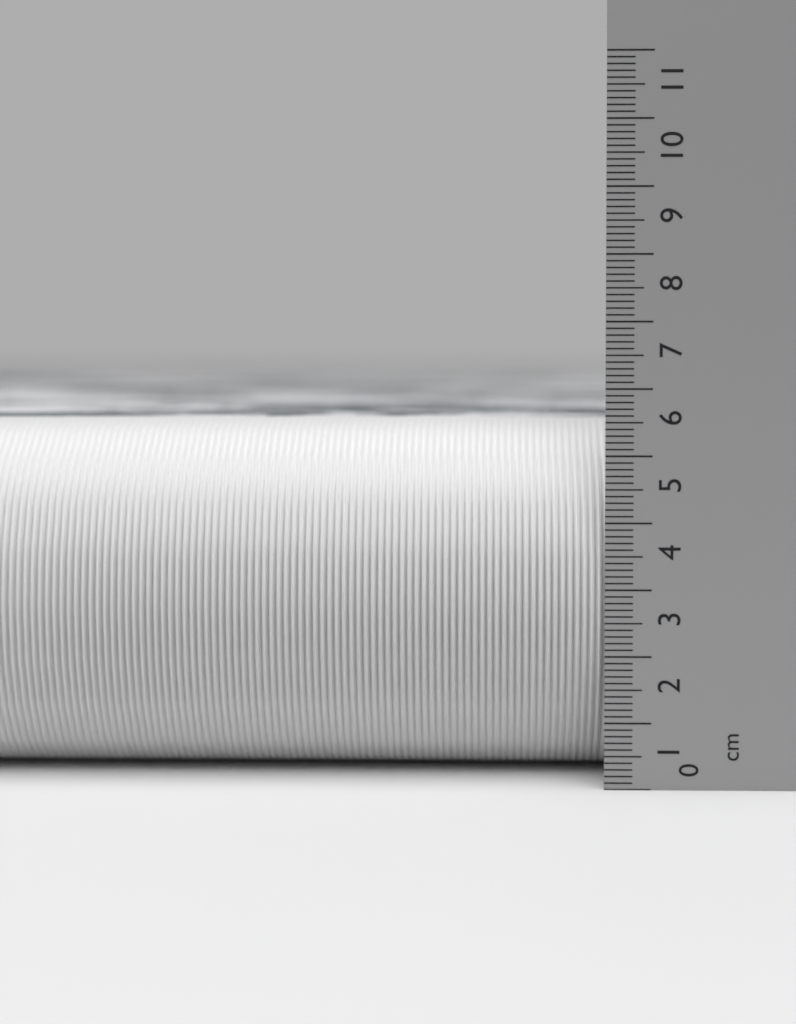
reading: 5.5 cm
